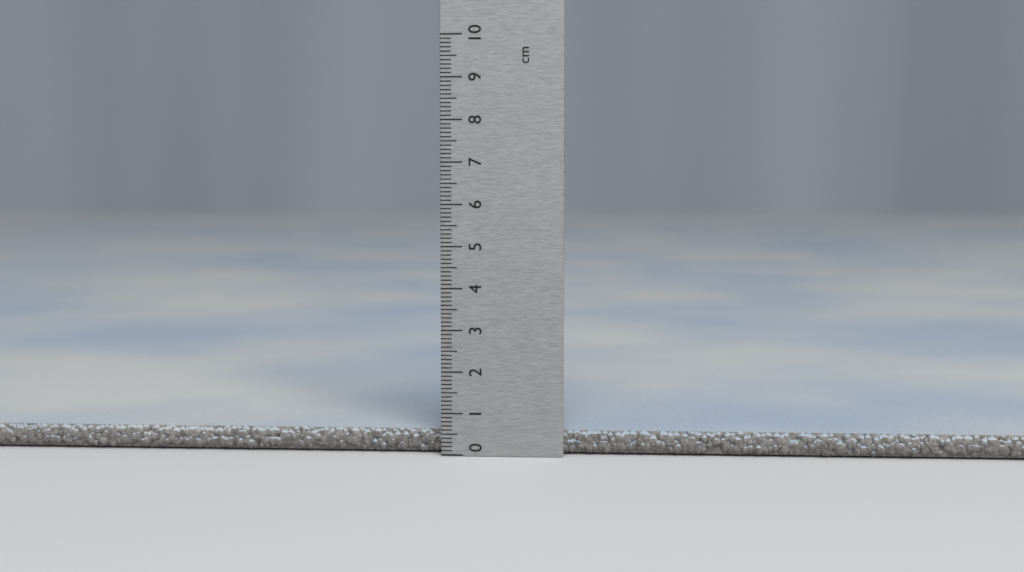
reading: 0.6 cm
